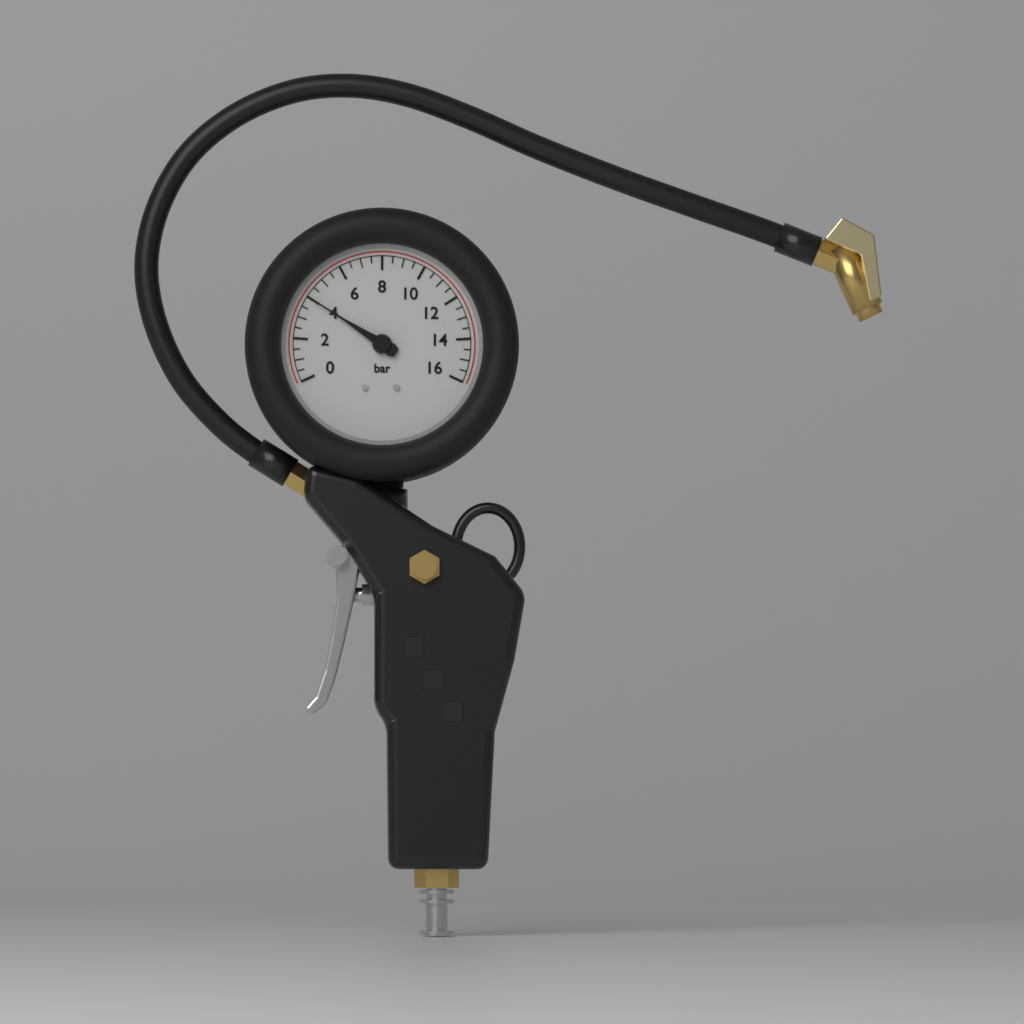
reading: 4.0 bar
